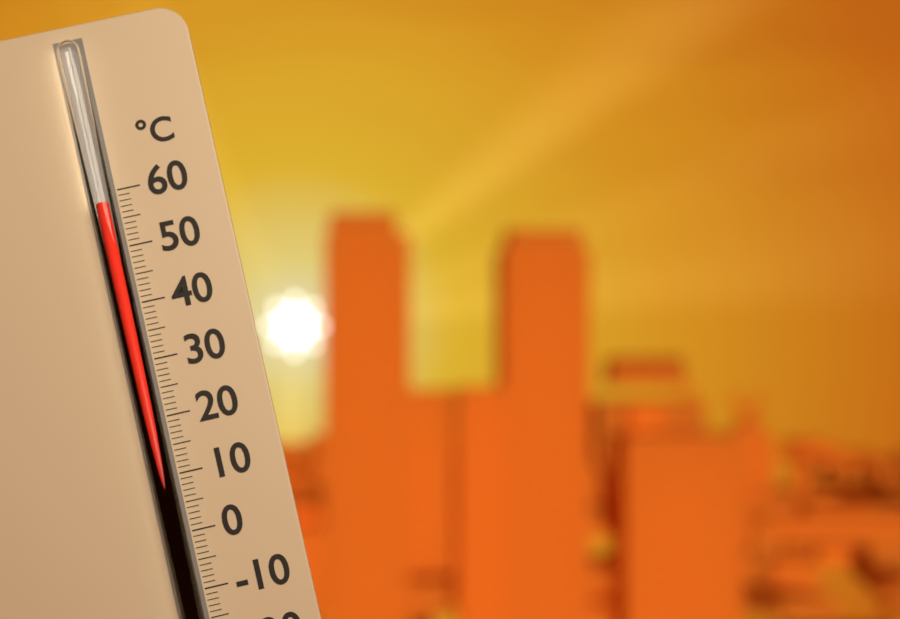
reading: 58 °C
